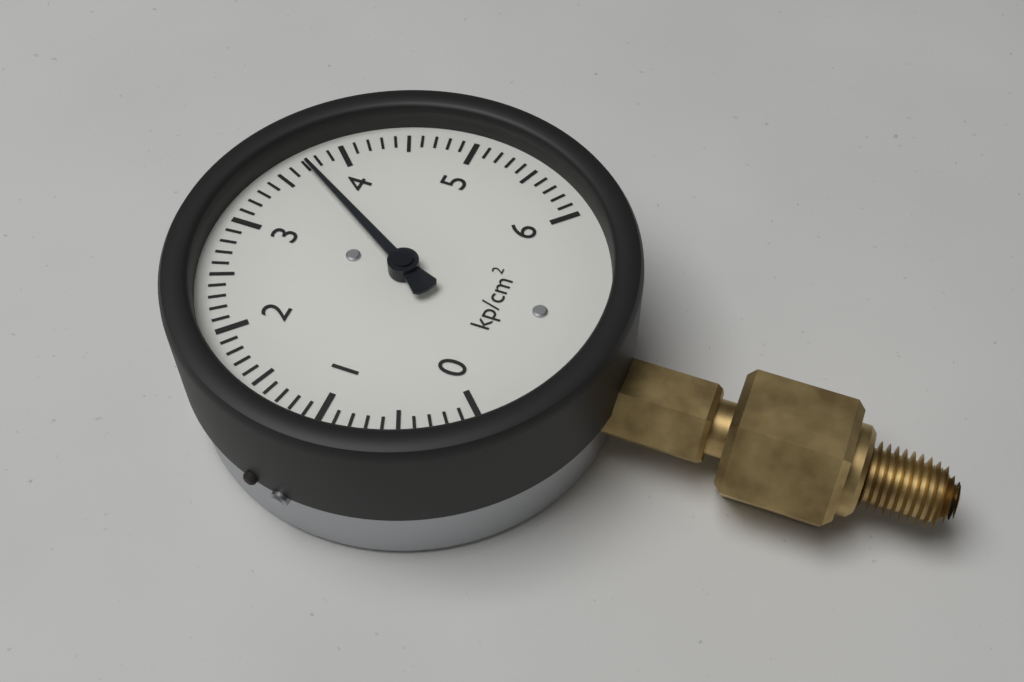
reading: 3.7 kp/cm²
